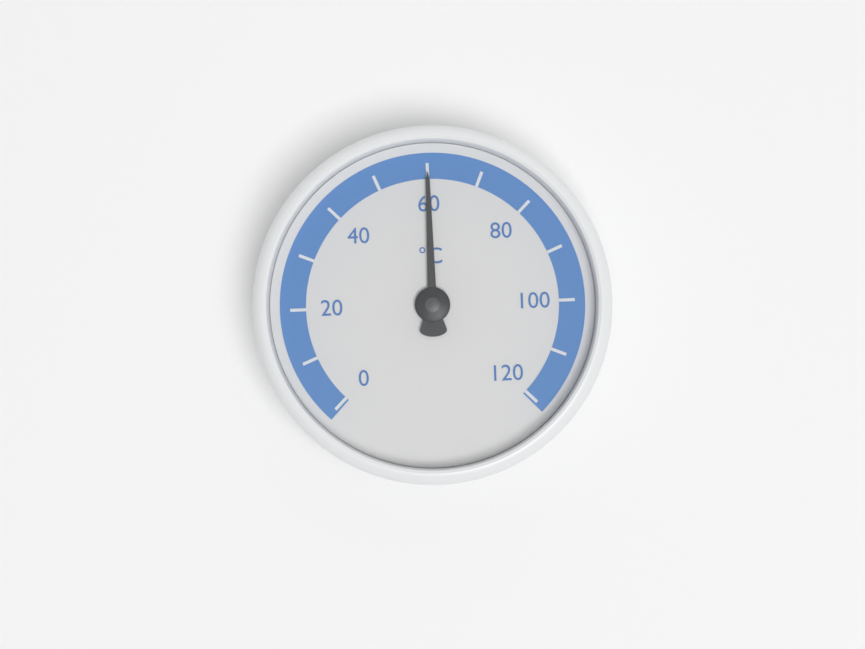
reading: 60 °C
